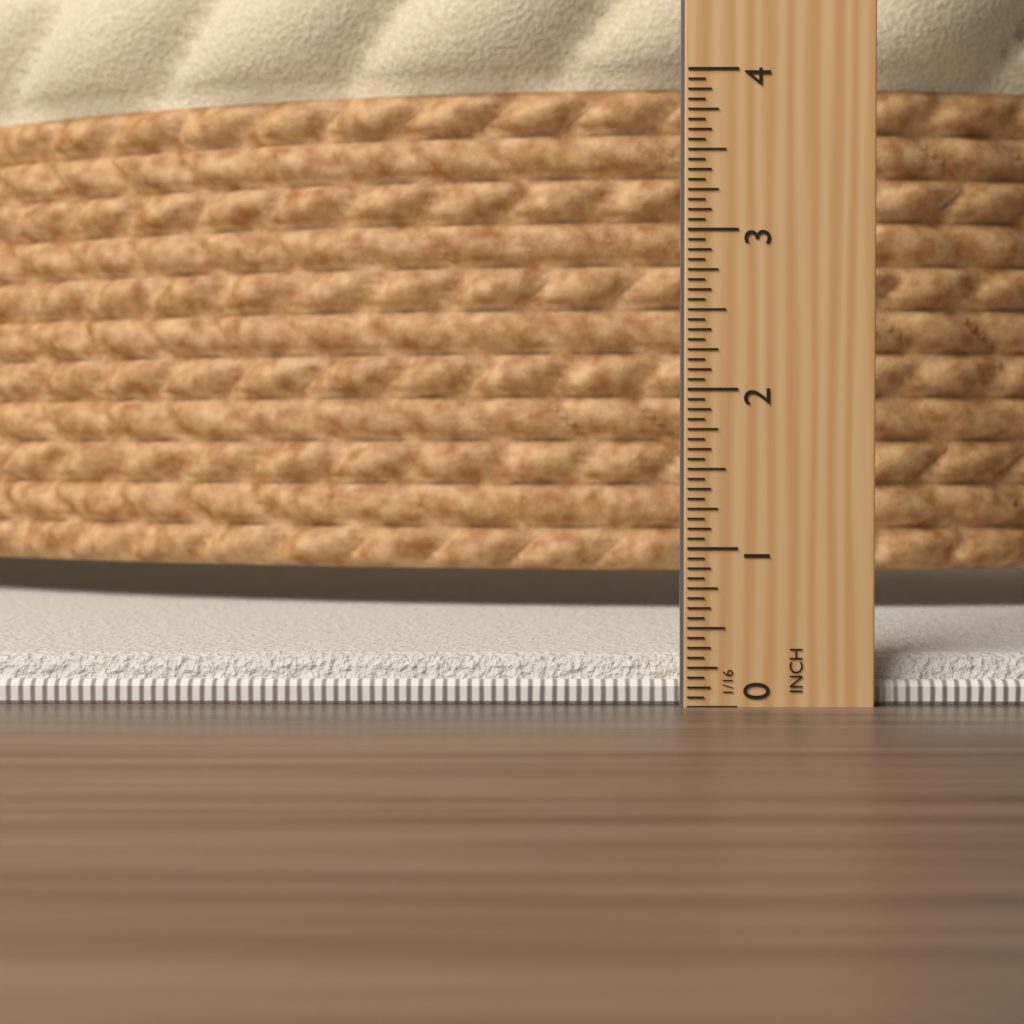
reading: 0.3125 in
